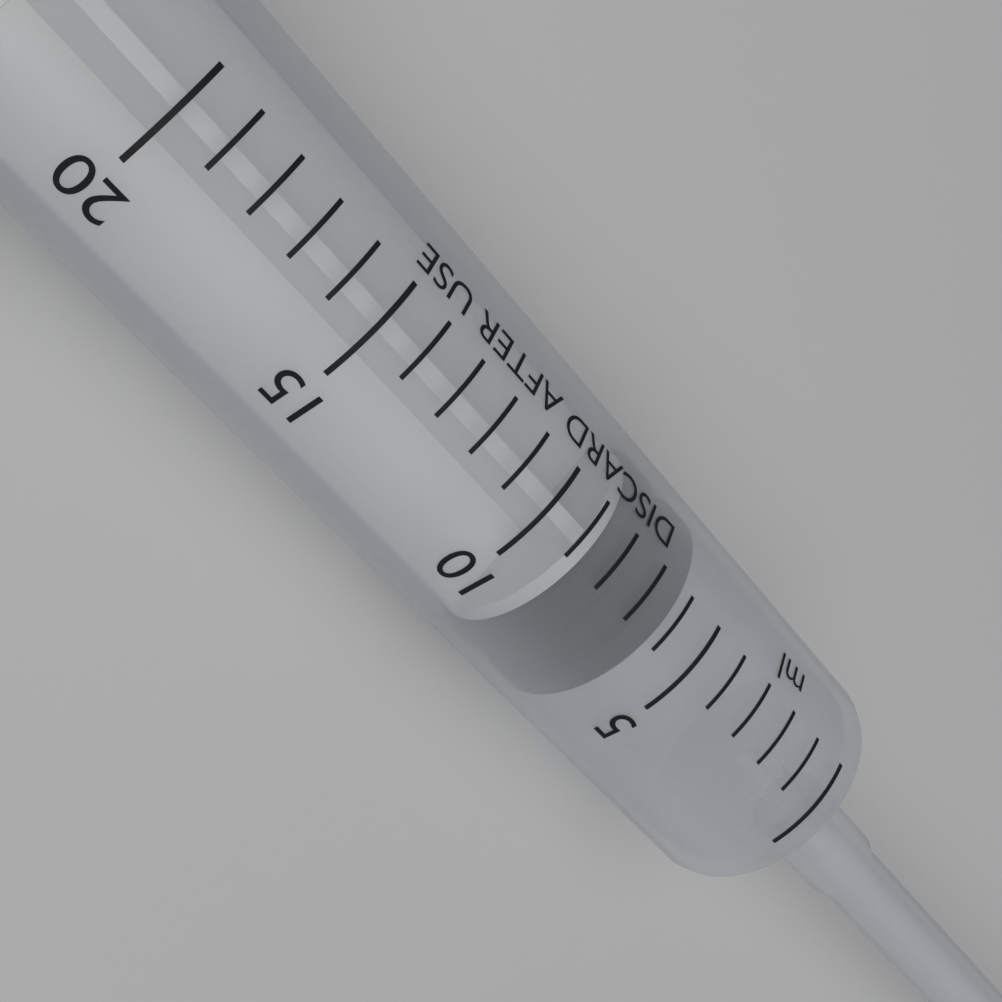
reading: 6 ml
